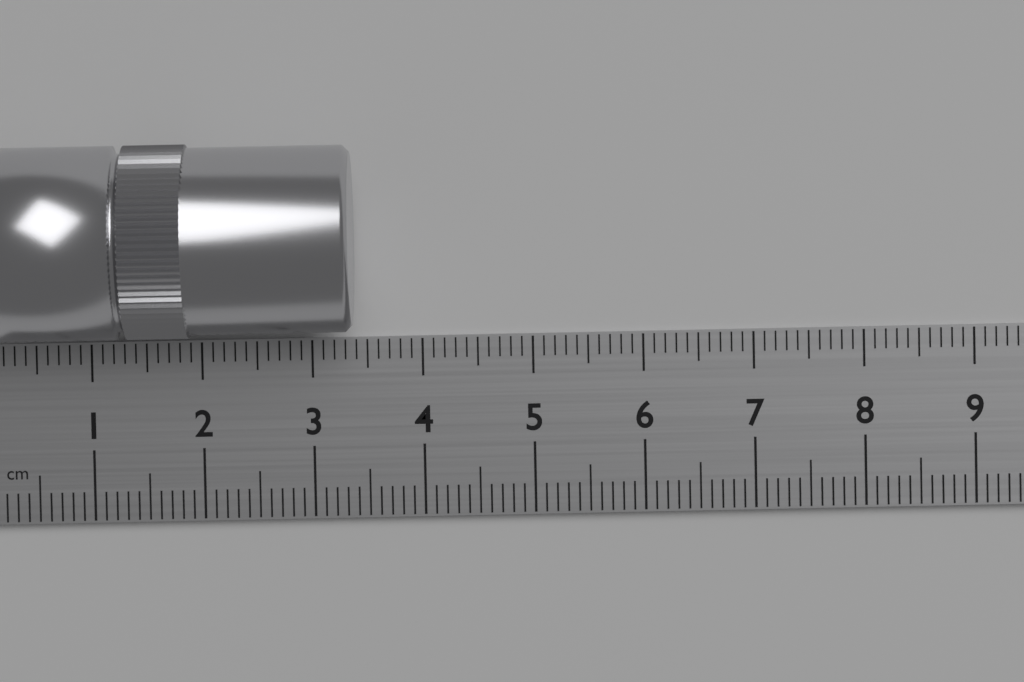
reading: 3.4 cm
